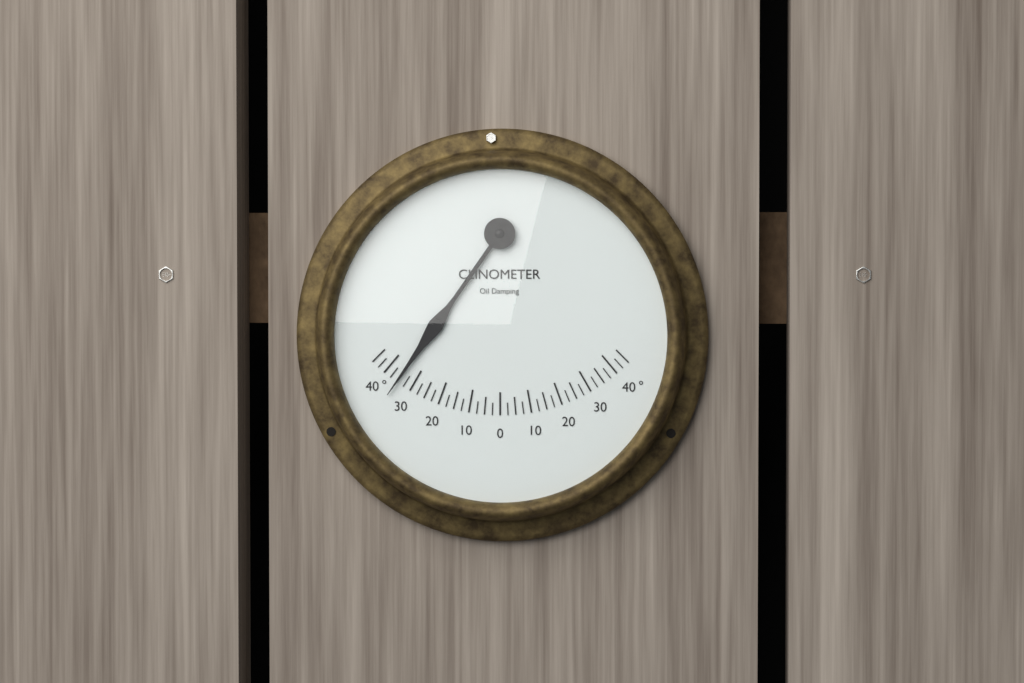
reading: -35.0 °
